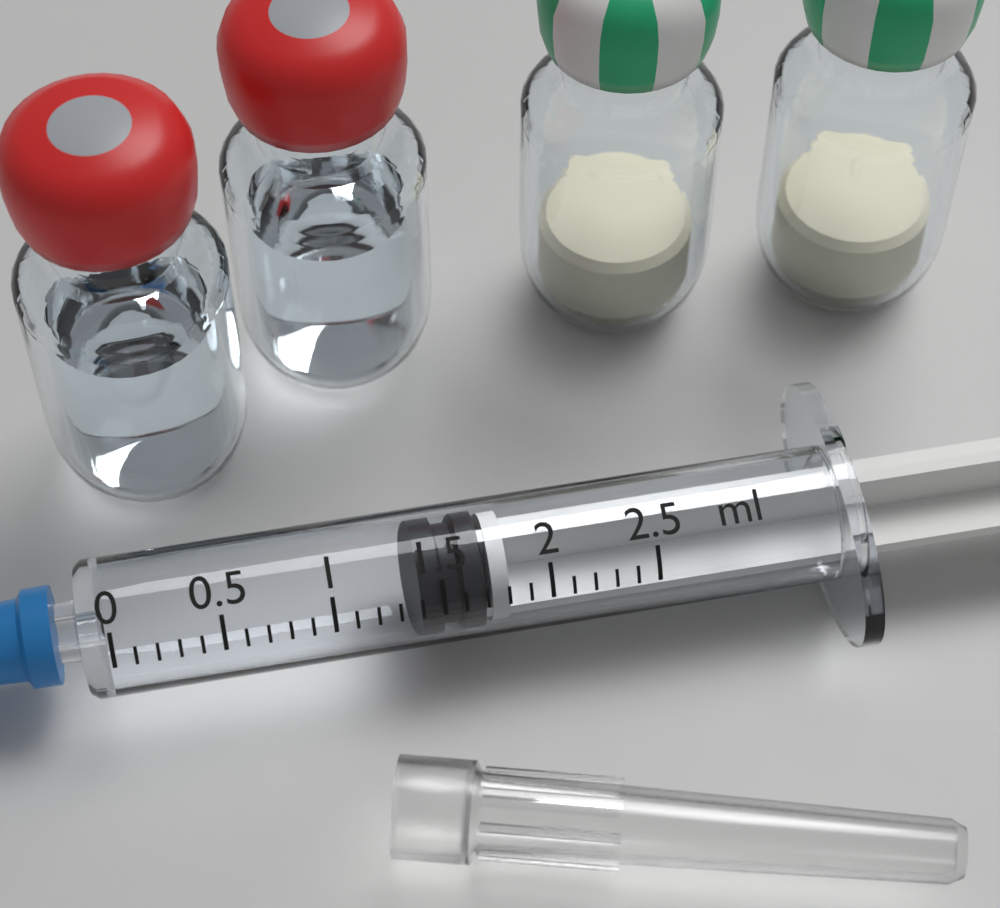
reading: 1.4 ml
